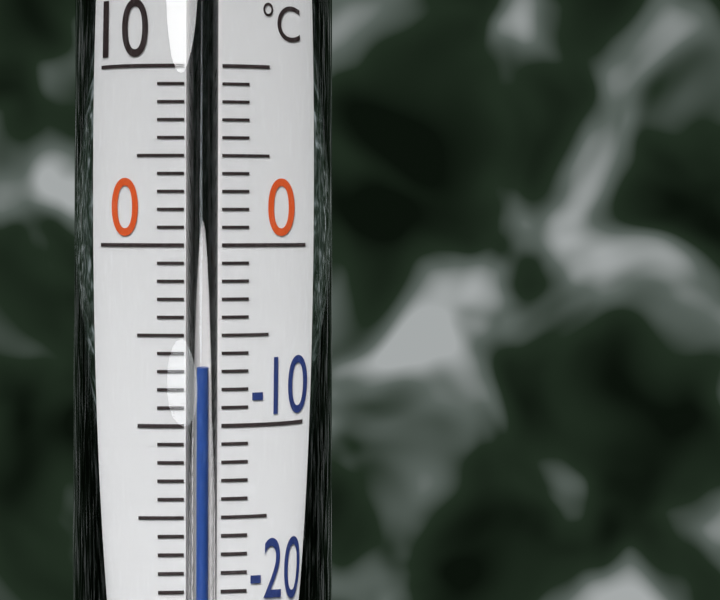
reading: -7 °C
